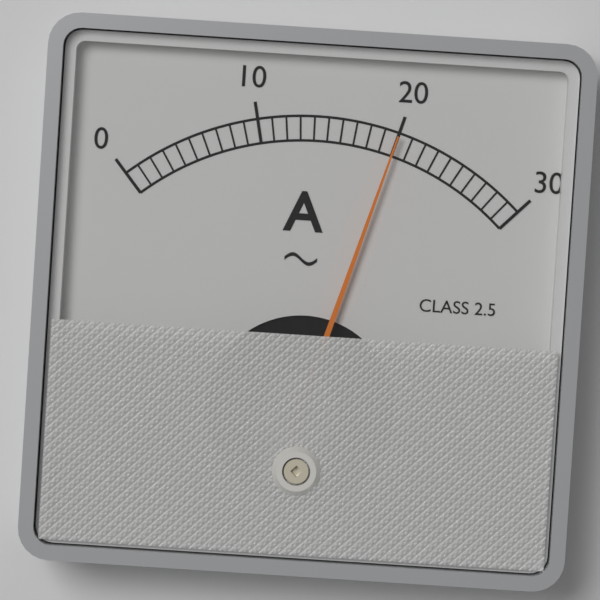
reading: 20 A
